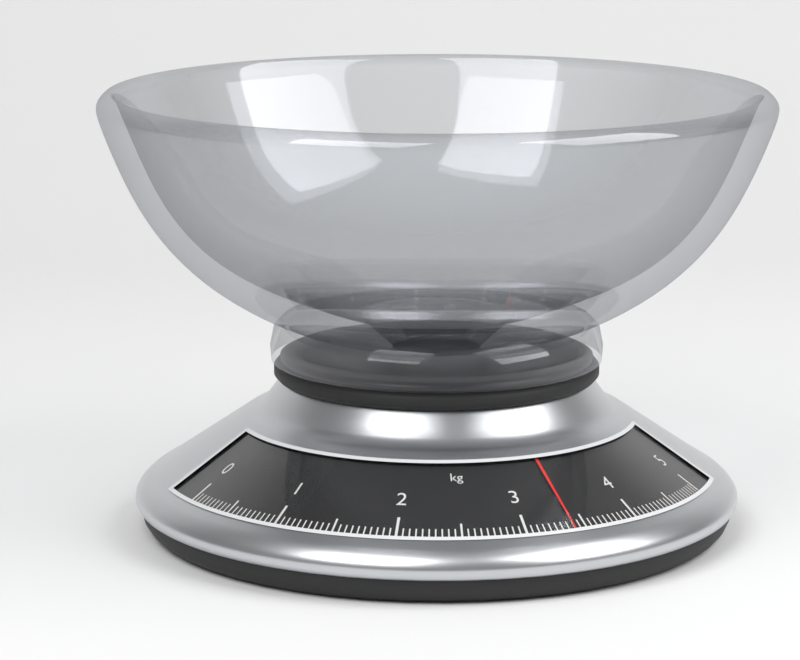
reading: 3.40 kg
